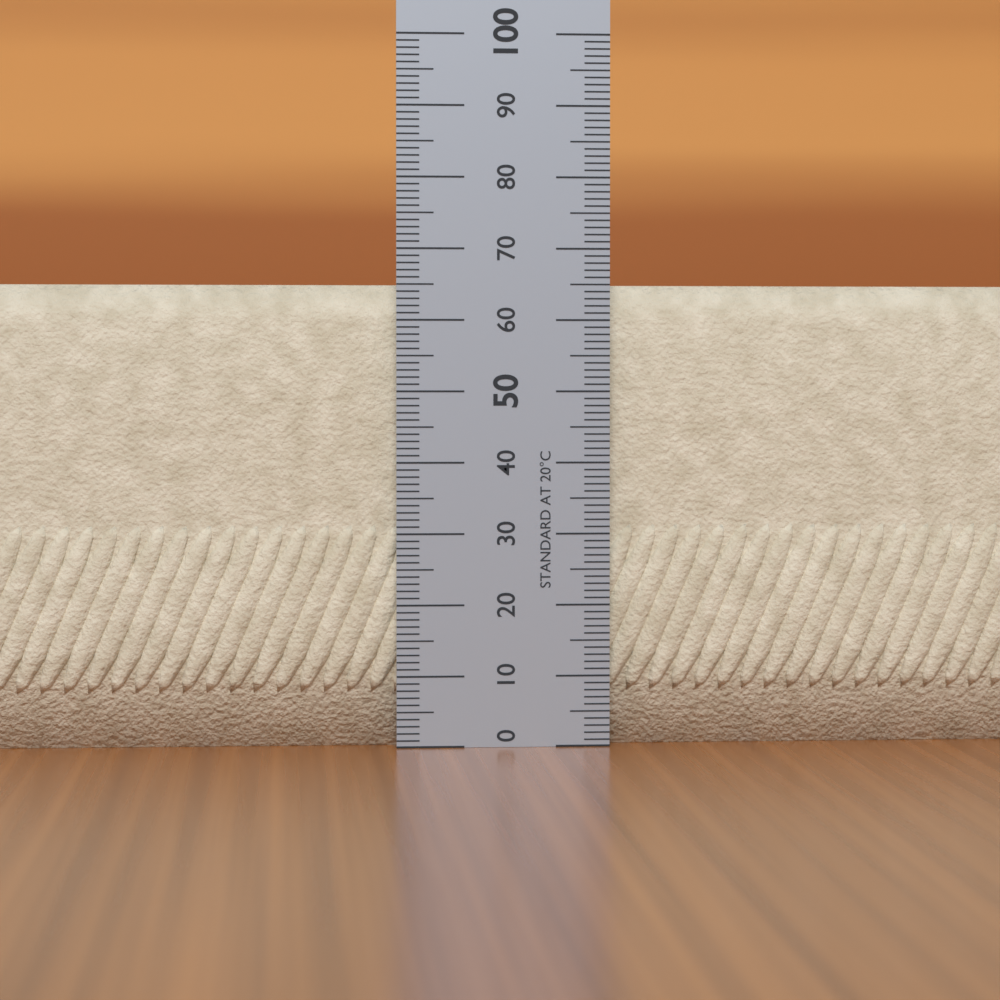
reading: 65 (no unit)
